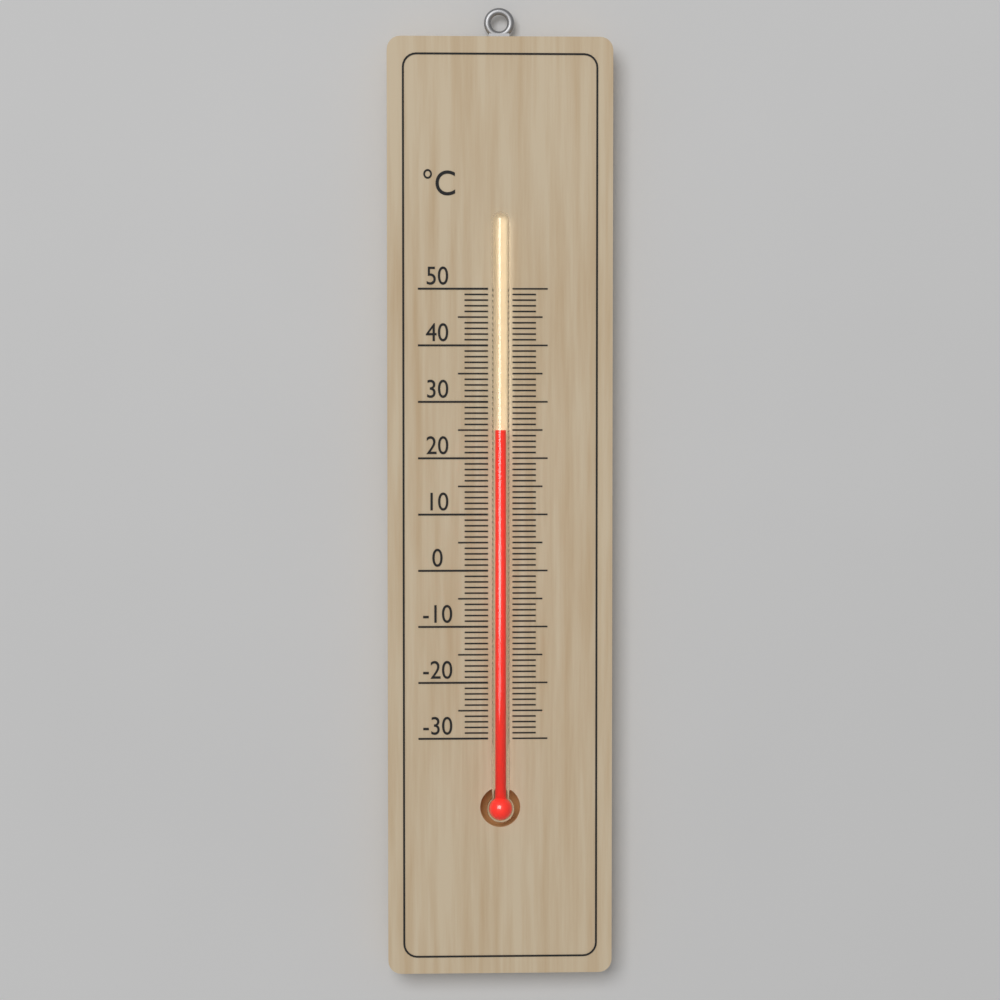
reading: 25 °C
